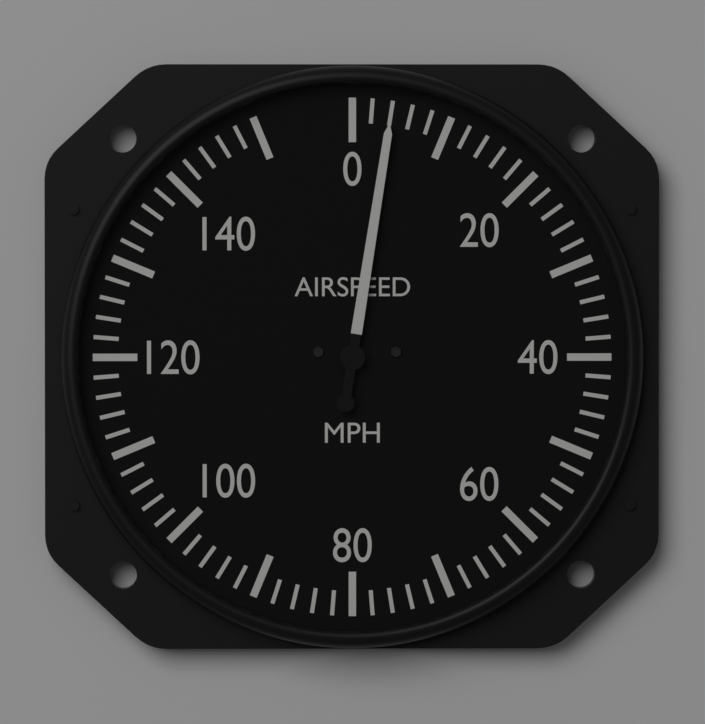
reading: 4 mph
